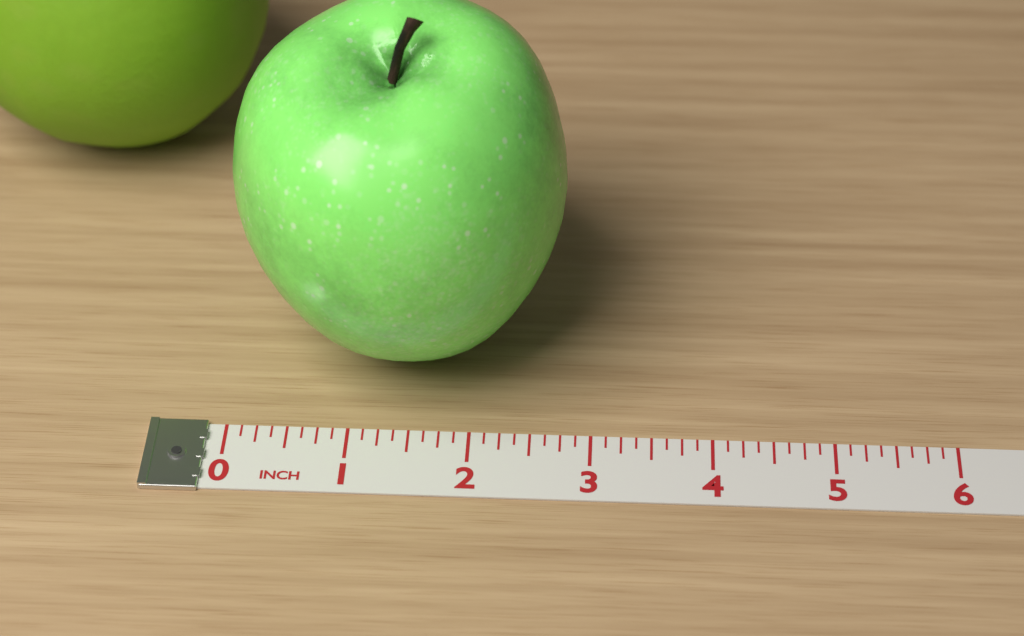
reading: 2.750 inch
